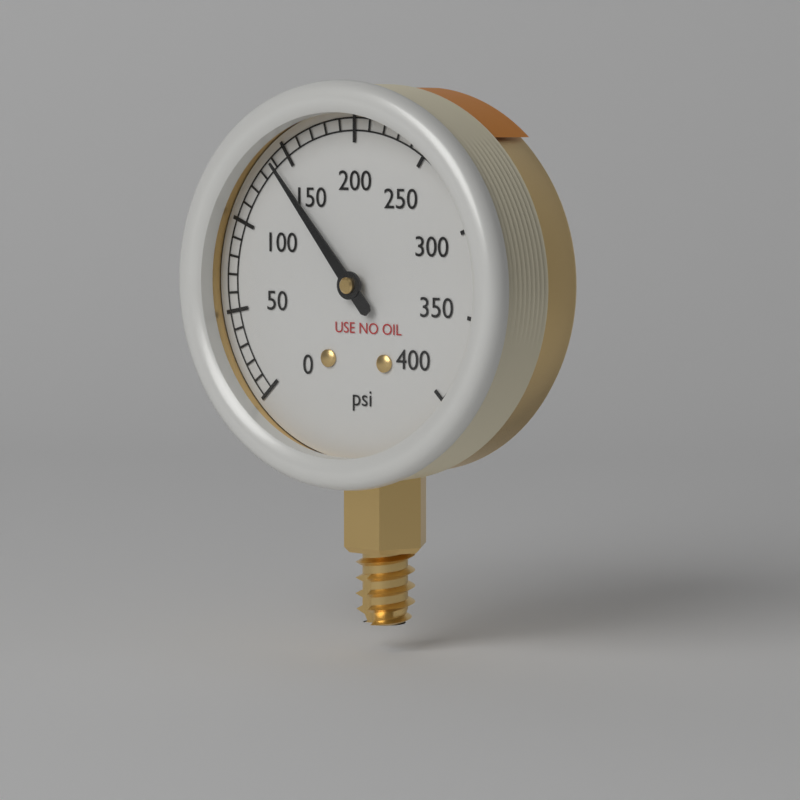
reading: 140 psi
